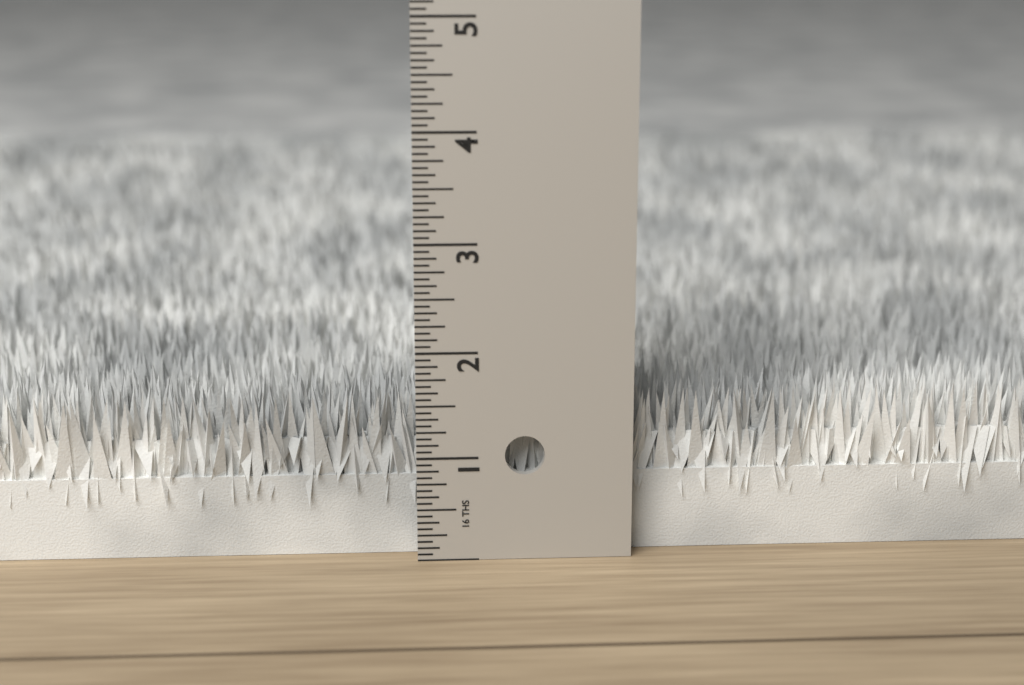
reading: 1.5625 in
